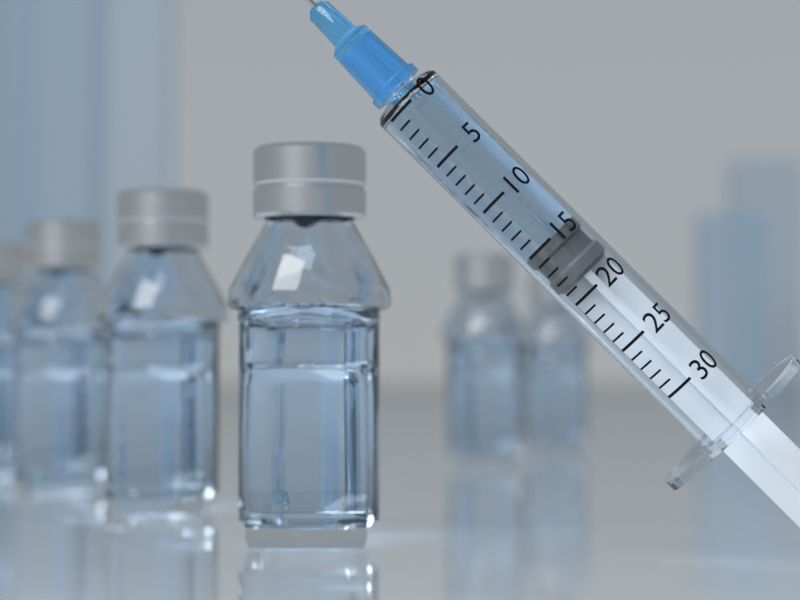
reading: 15 (no unit)
